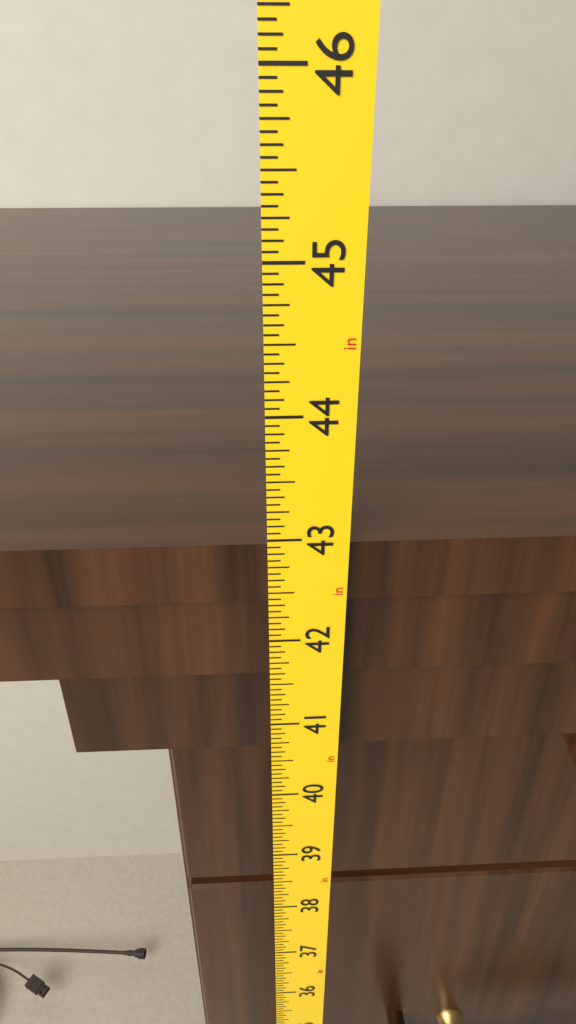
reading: 42.9375 in
